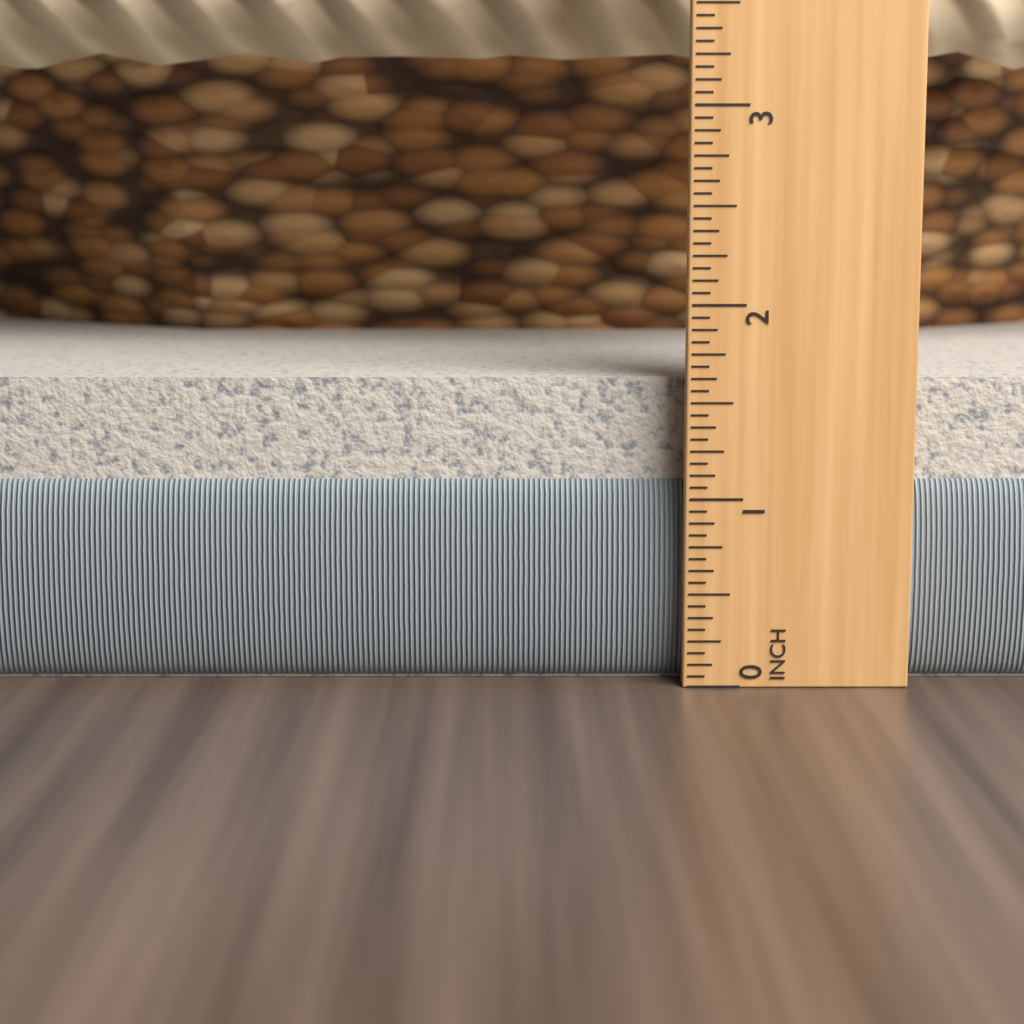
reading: 1.6250 in
